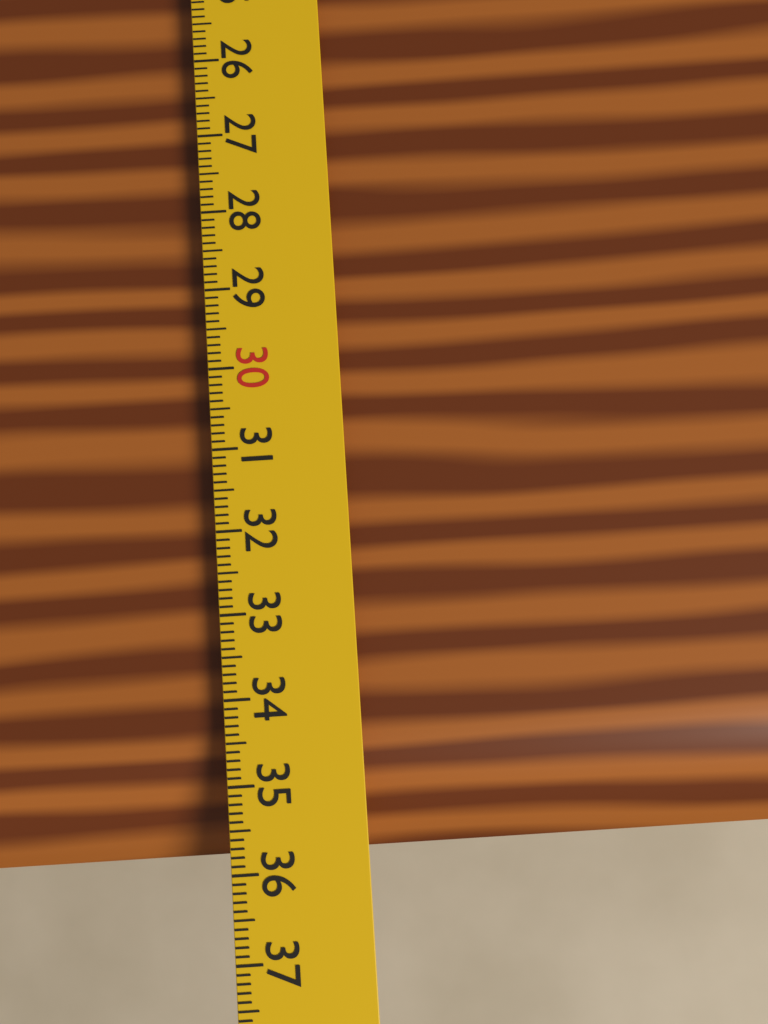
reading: 35.9 cm
